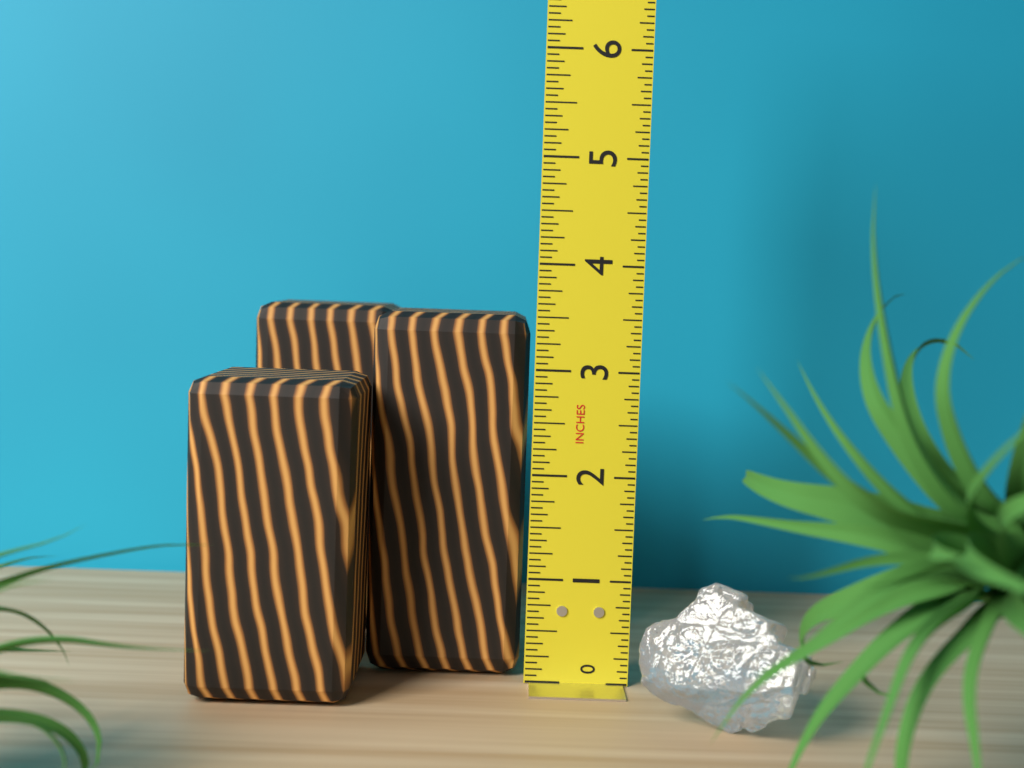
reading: 3.5000 in
